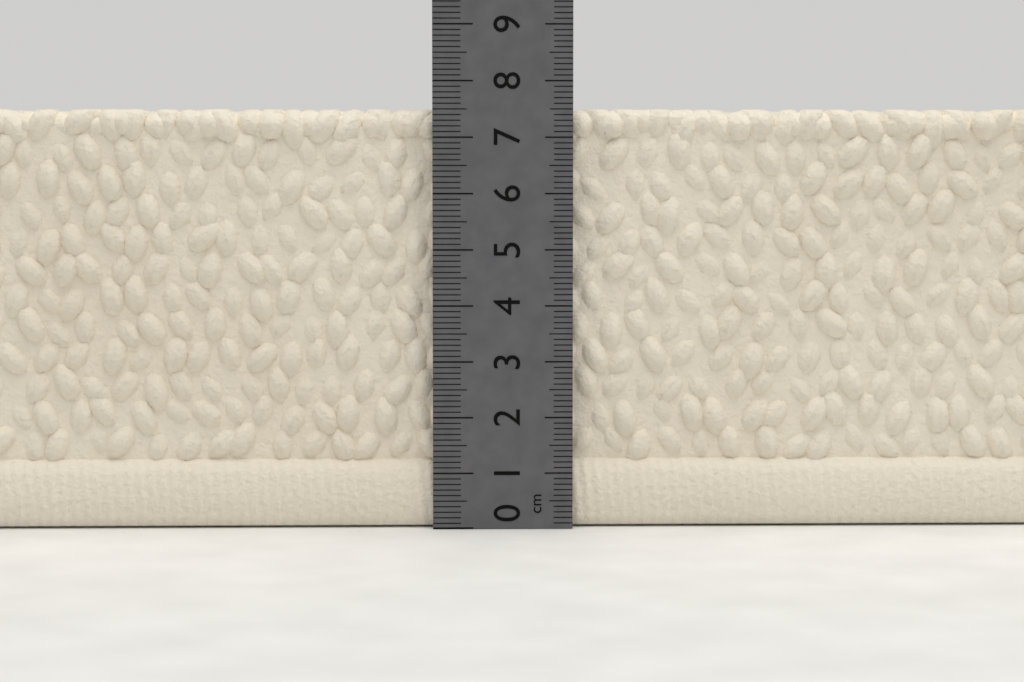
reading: 7.5 cm
